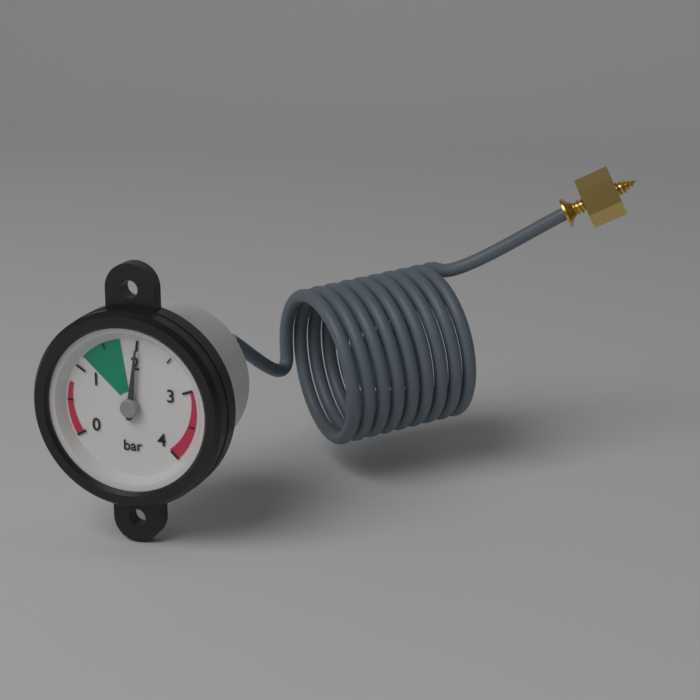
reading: 2.0 bar
